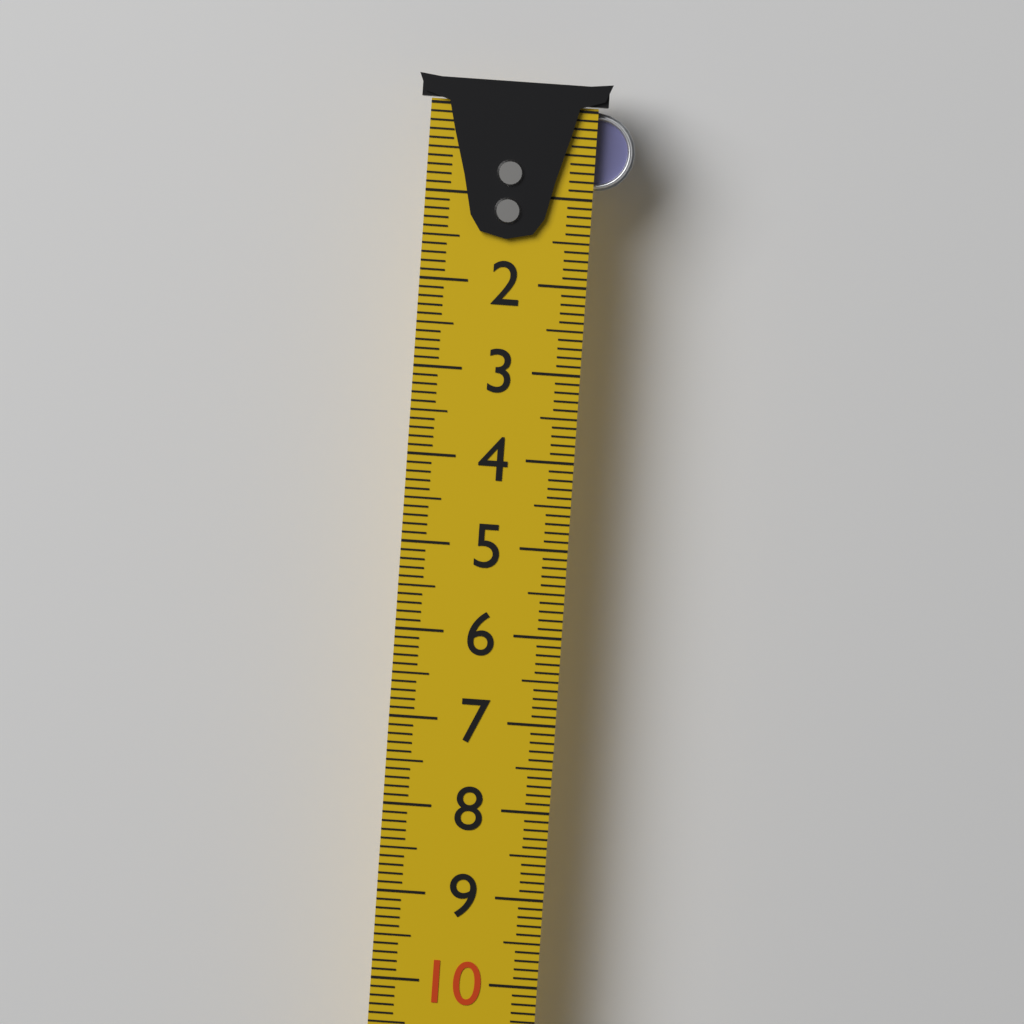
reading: 0.9 cm
